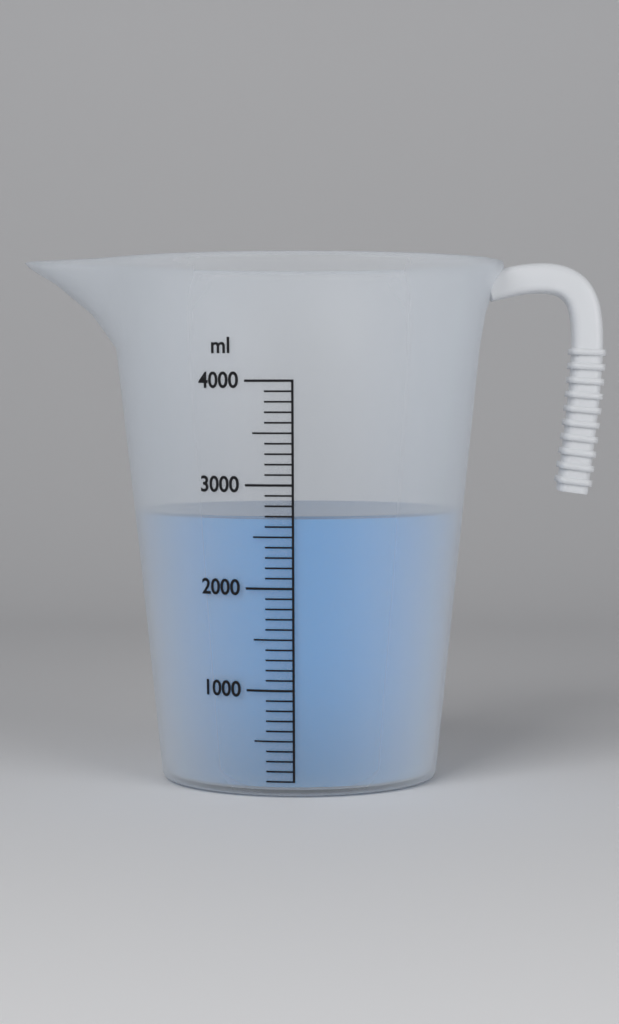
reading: 2700 ml
